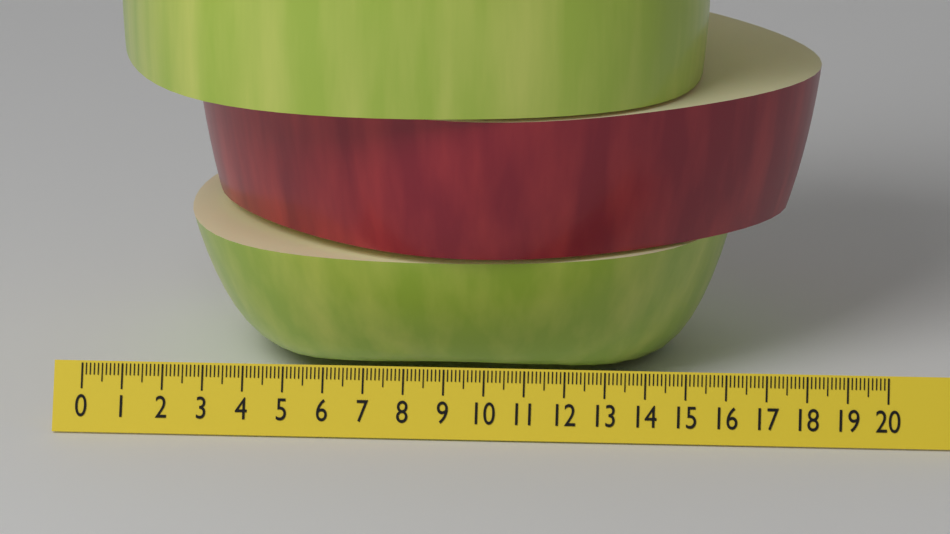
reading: 18.5 (no unit)
